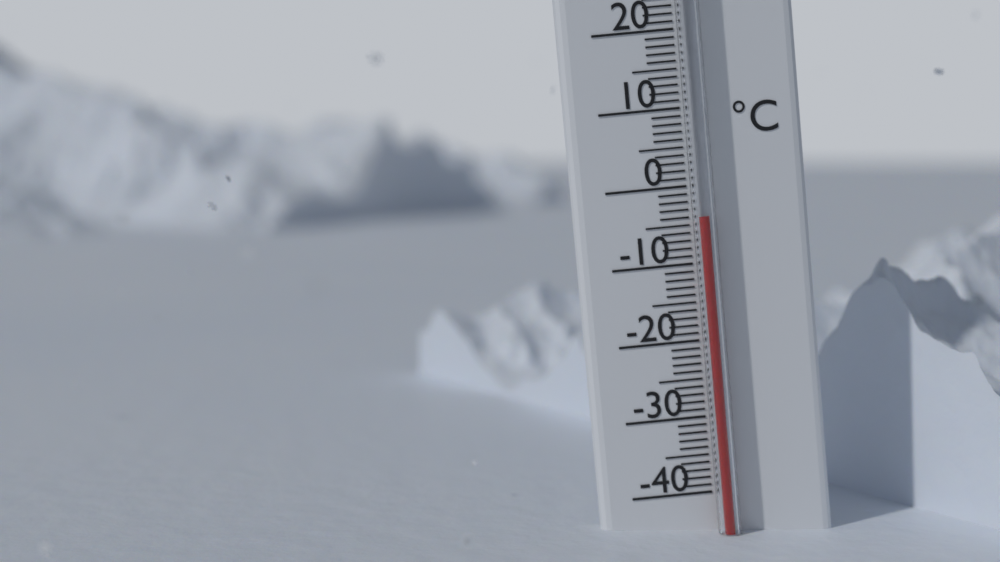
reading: -4 °C
